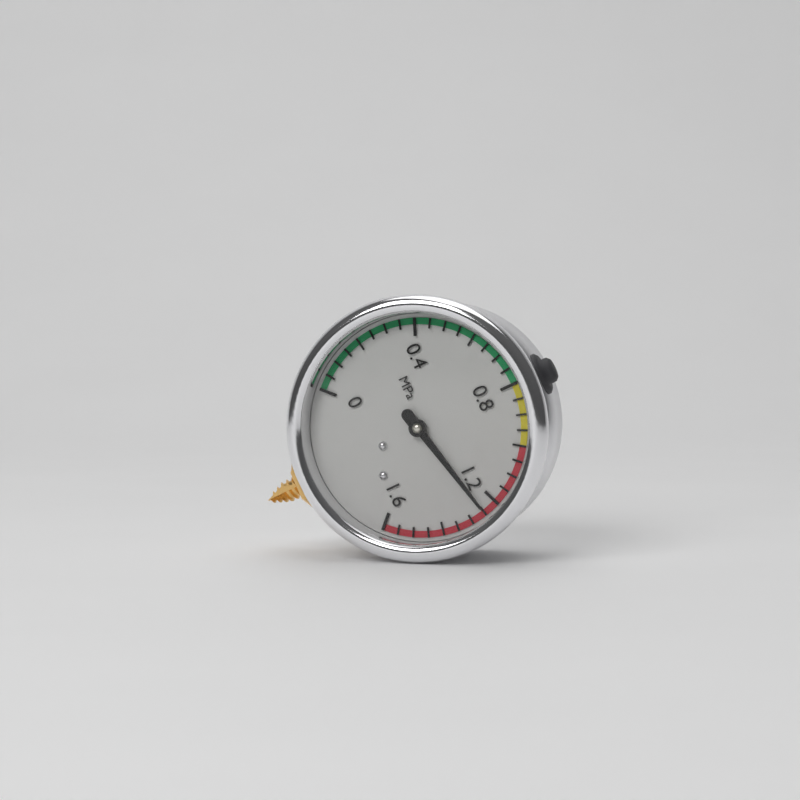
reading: 1.25 MPa
